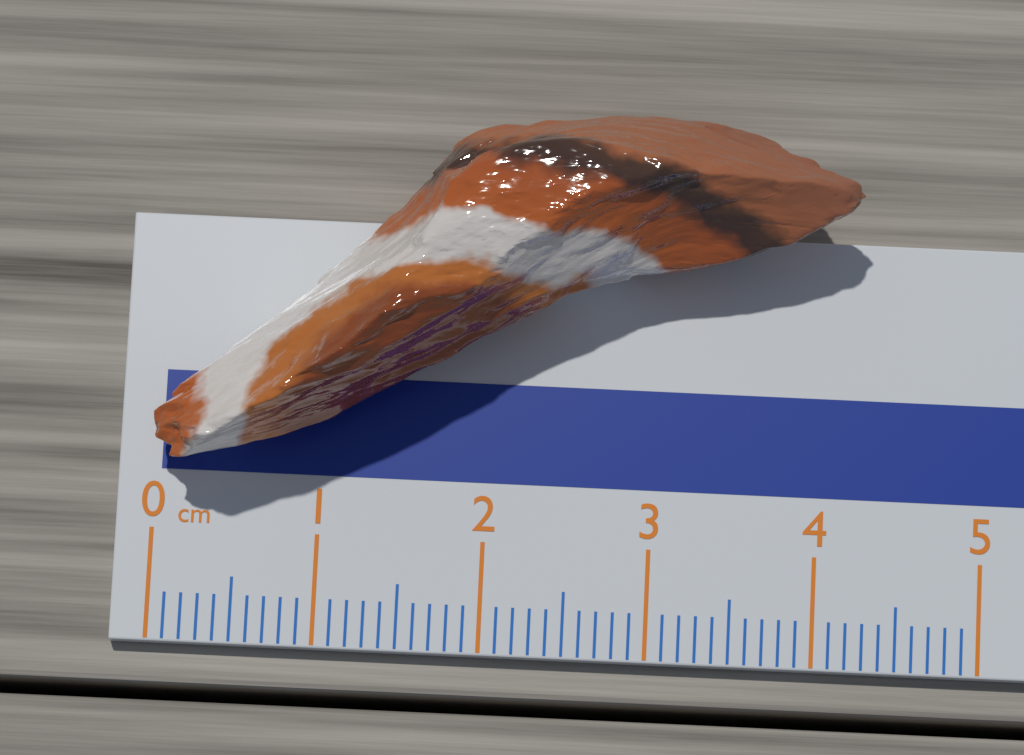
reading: 4.2 cm
